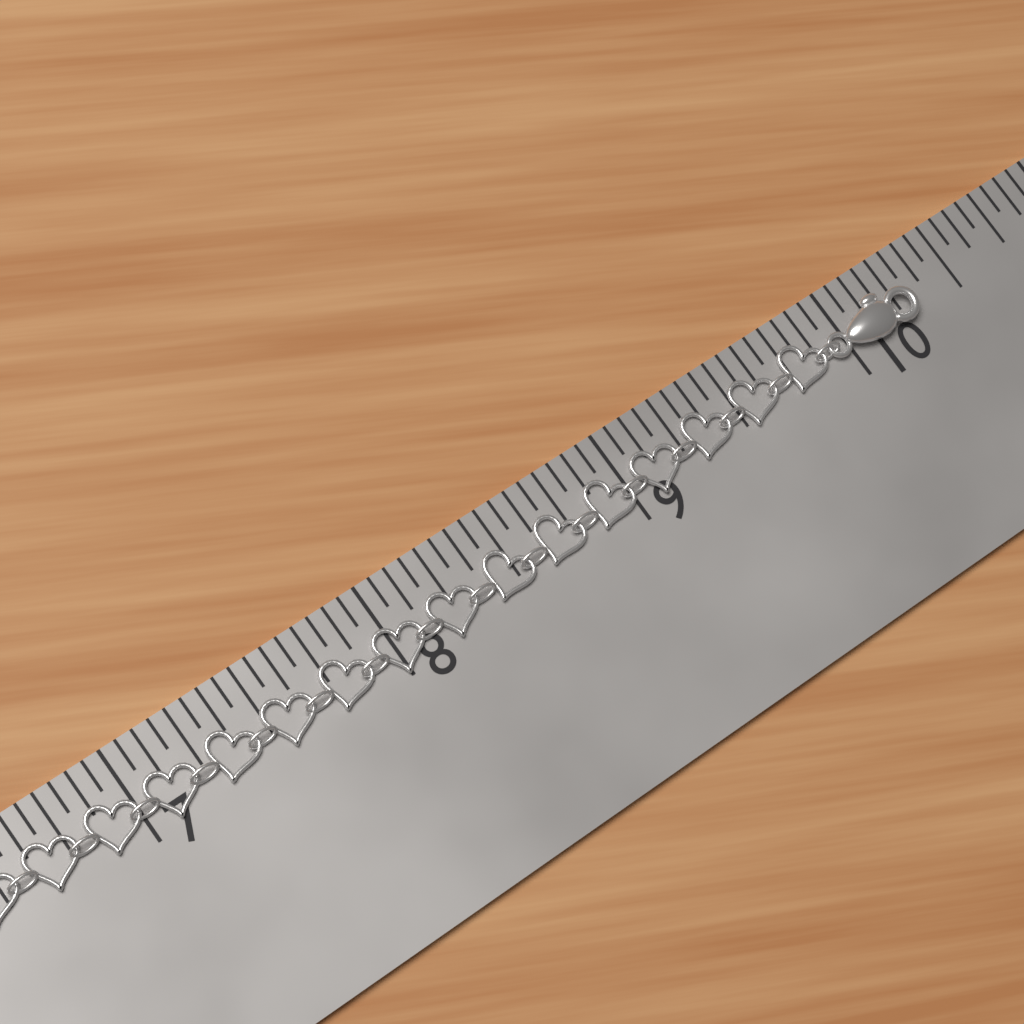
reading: 10.3125 in
